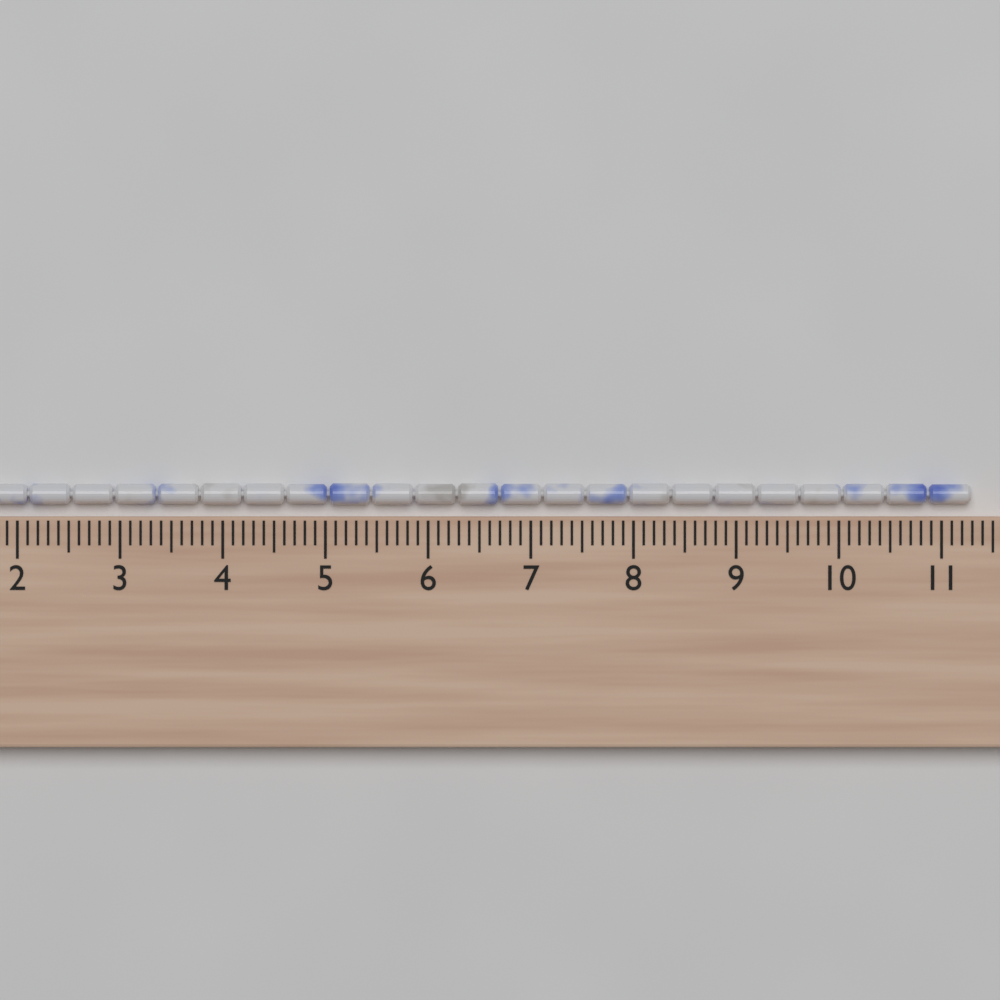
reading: 11.3 cm
